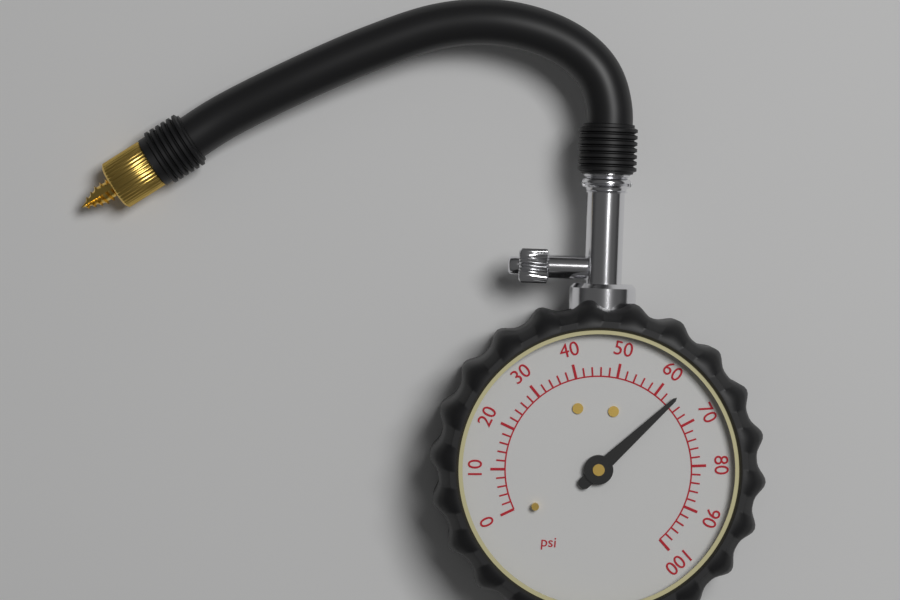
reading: 64 psi
